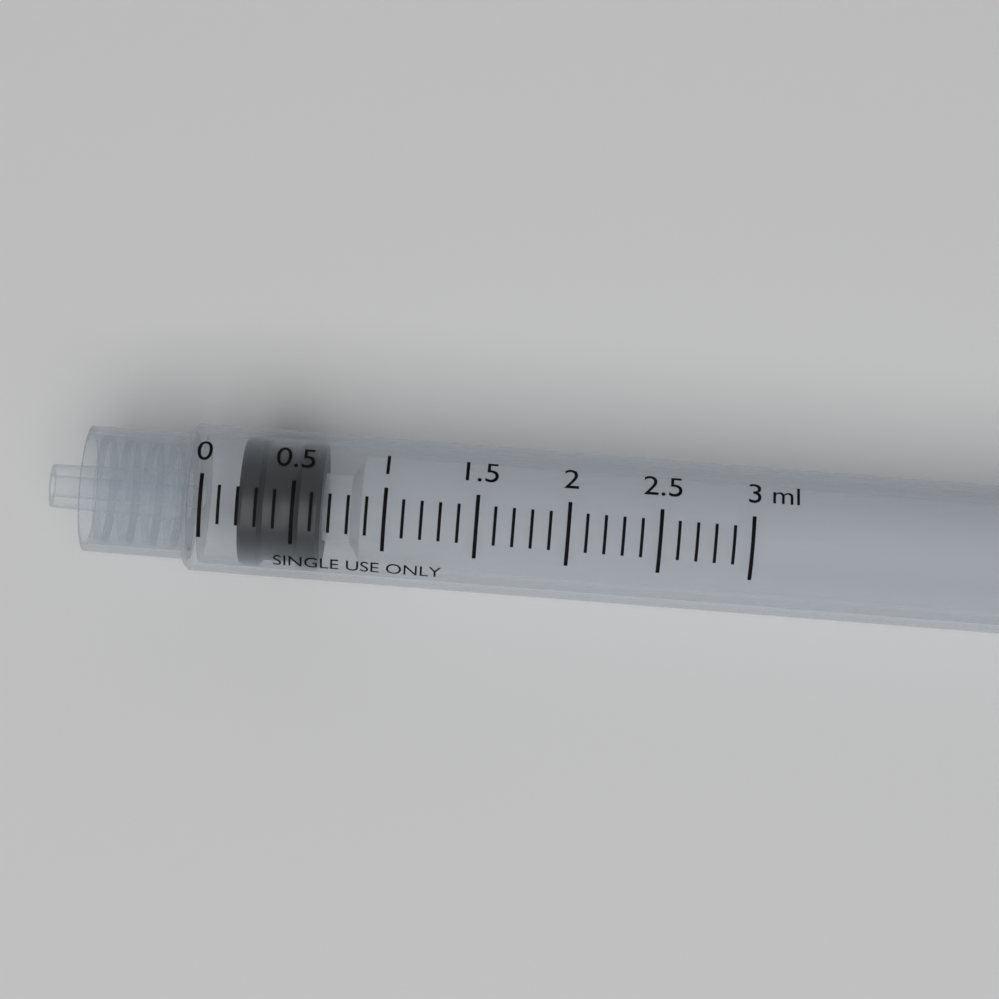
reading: 0.2 ml
